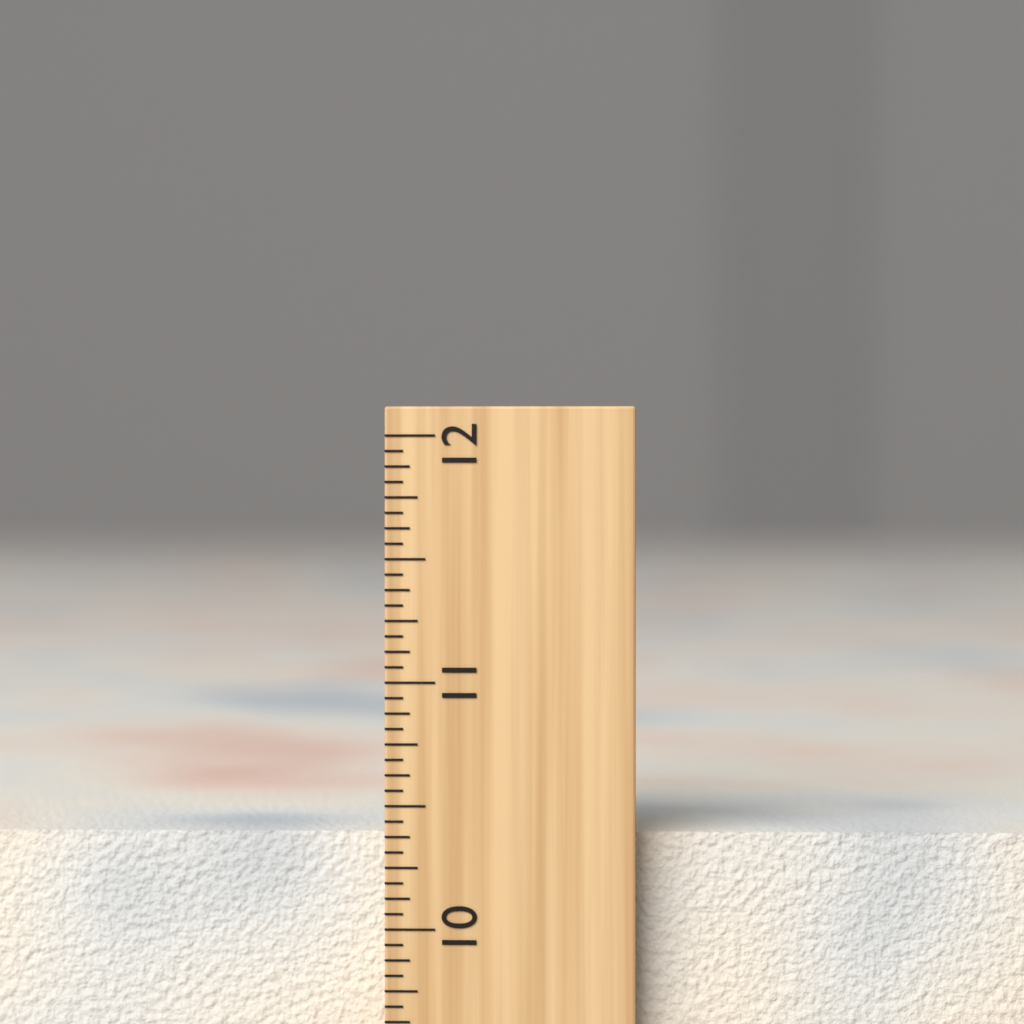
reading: 10.3750 inch
